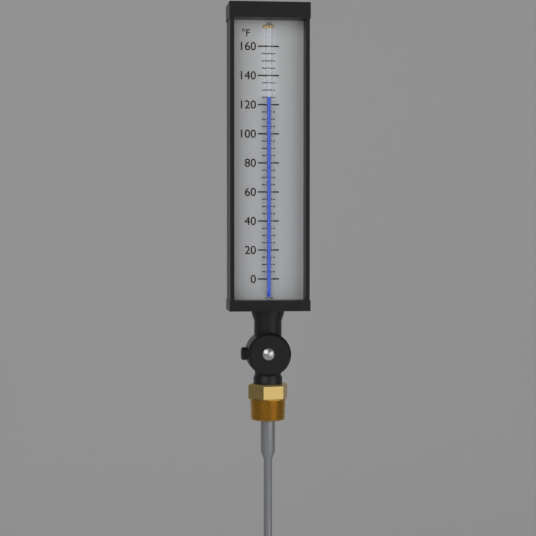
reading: 125 °F
